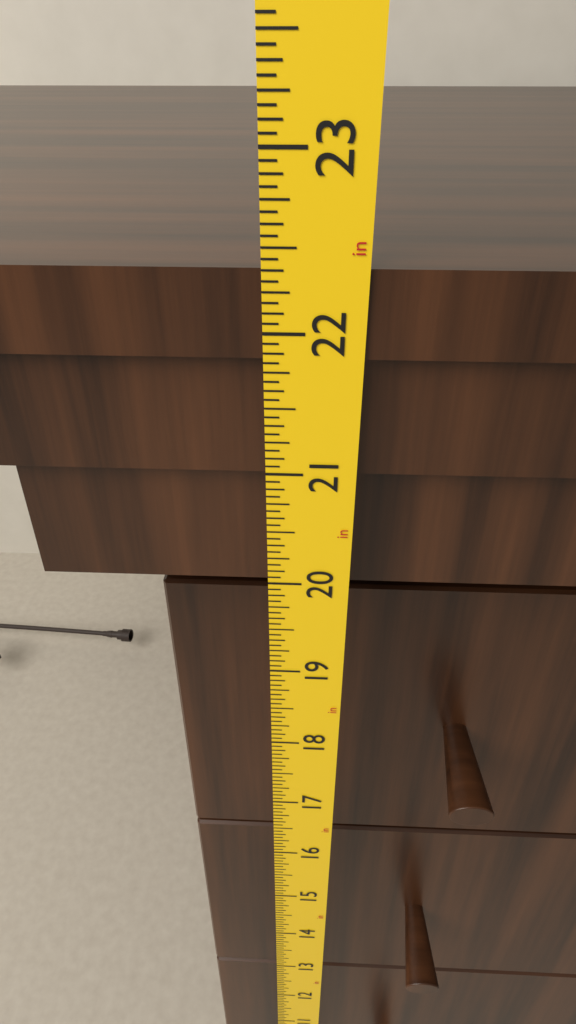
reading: 22.3750 in
